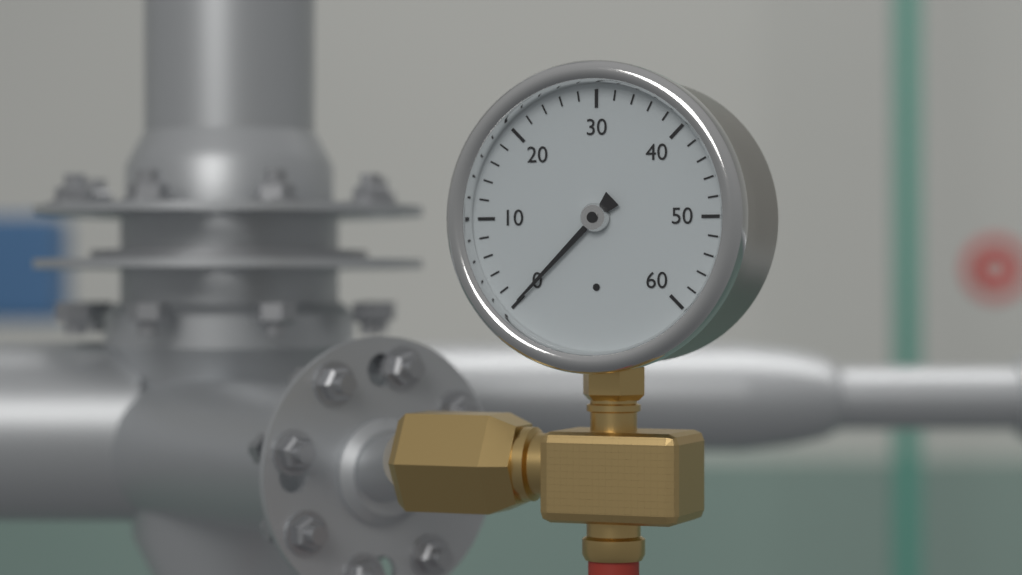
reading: 0 (no unit)
